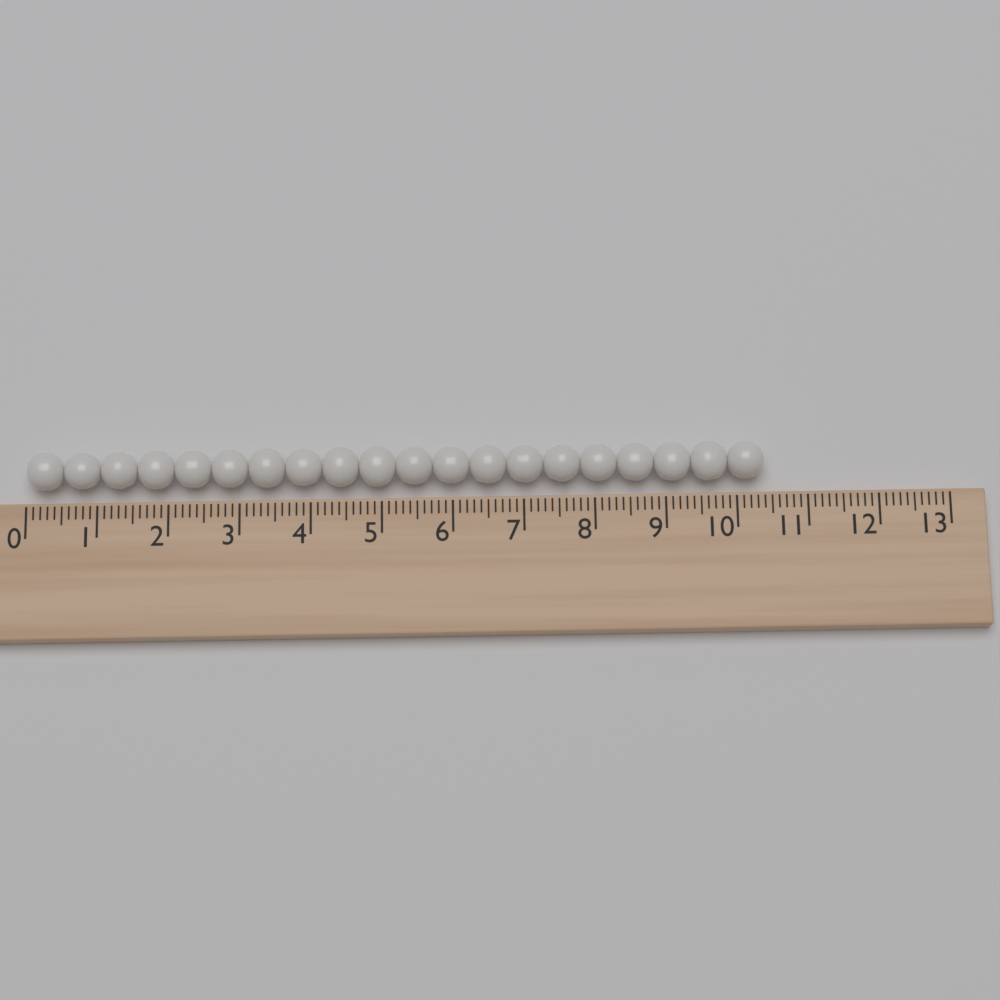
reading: 10.4 (no unit)
